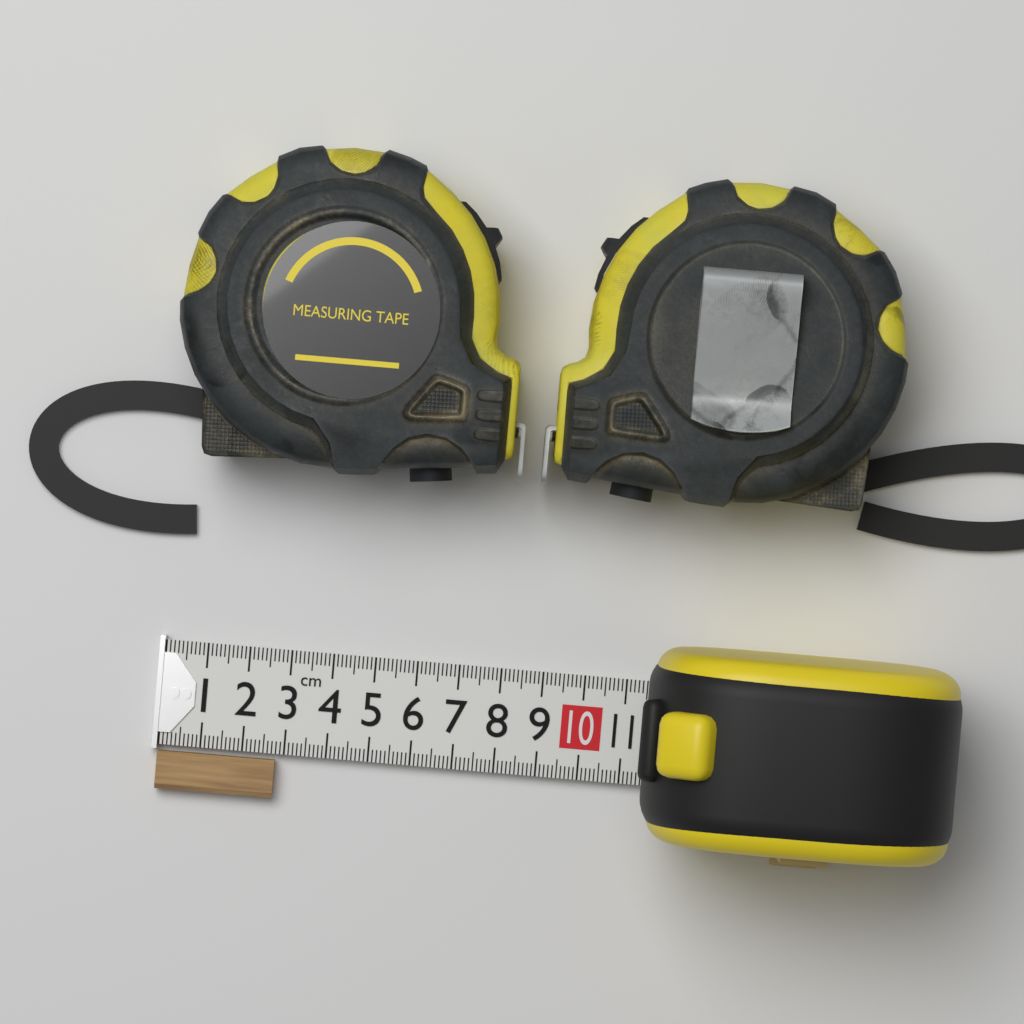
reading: 2.8 cm
